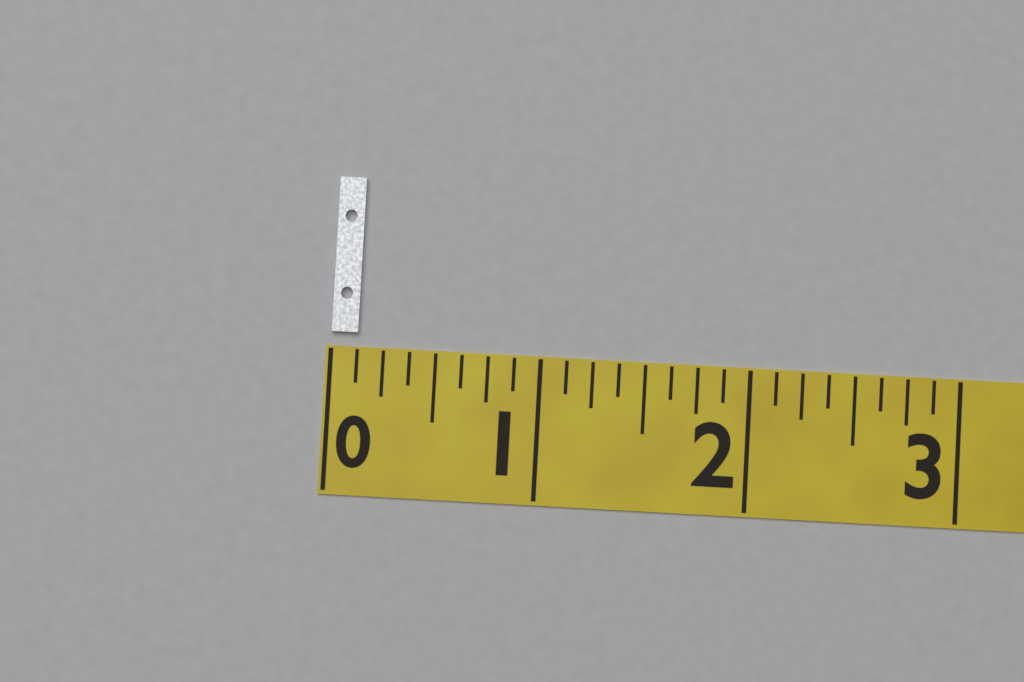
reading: 0.125 (no unit)
